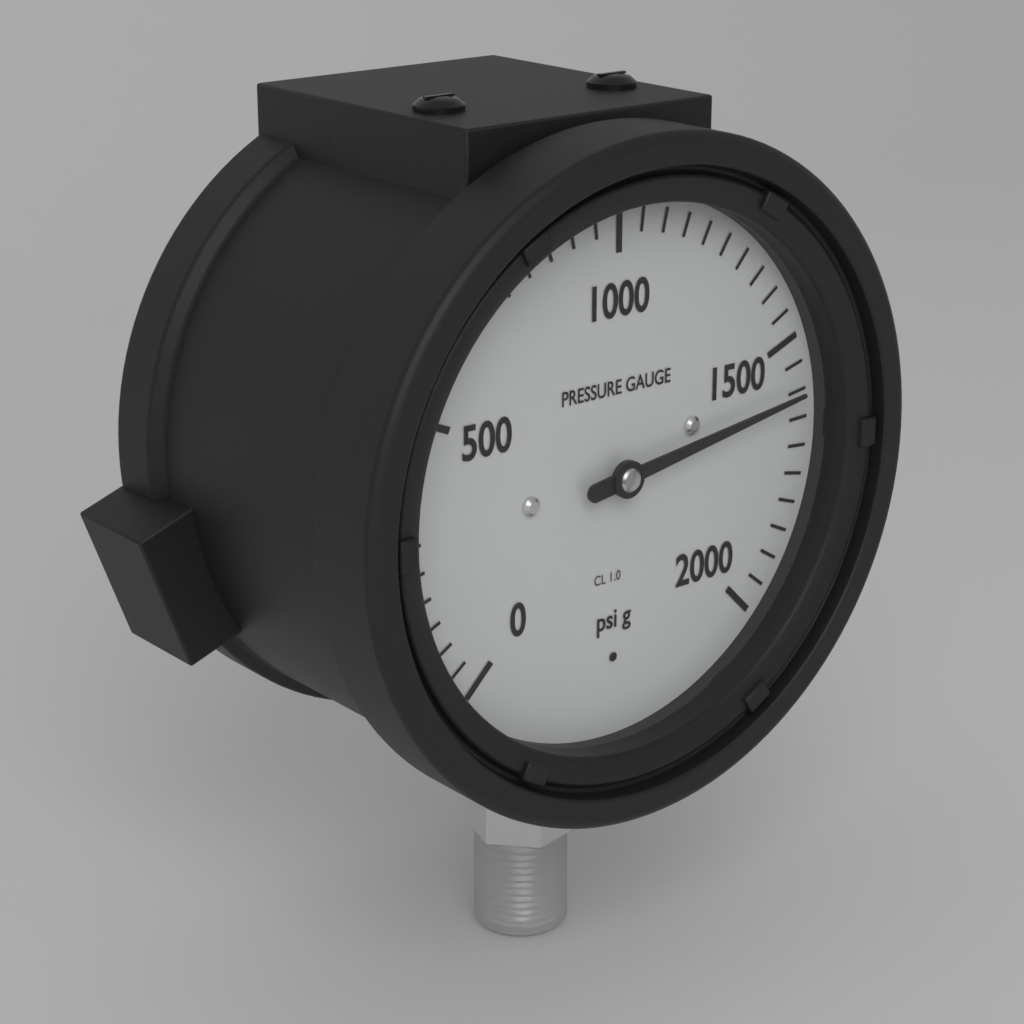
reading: 1600 psi
